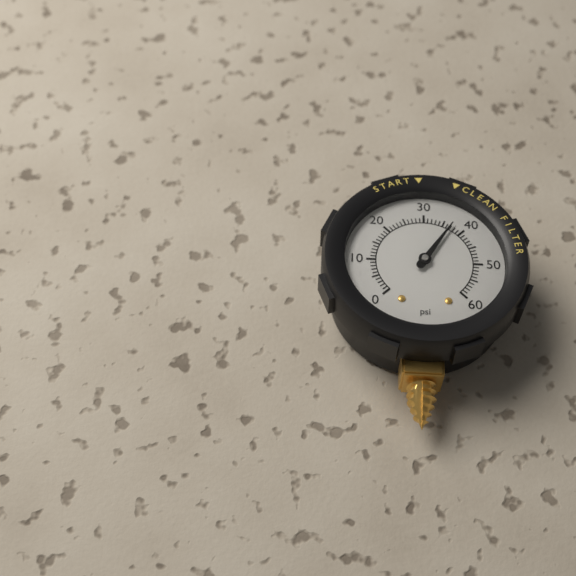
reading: 37 psi
